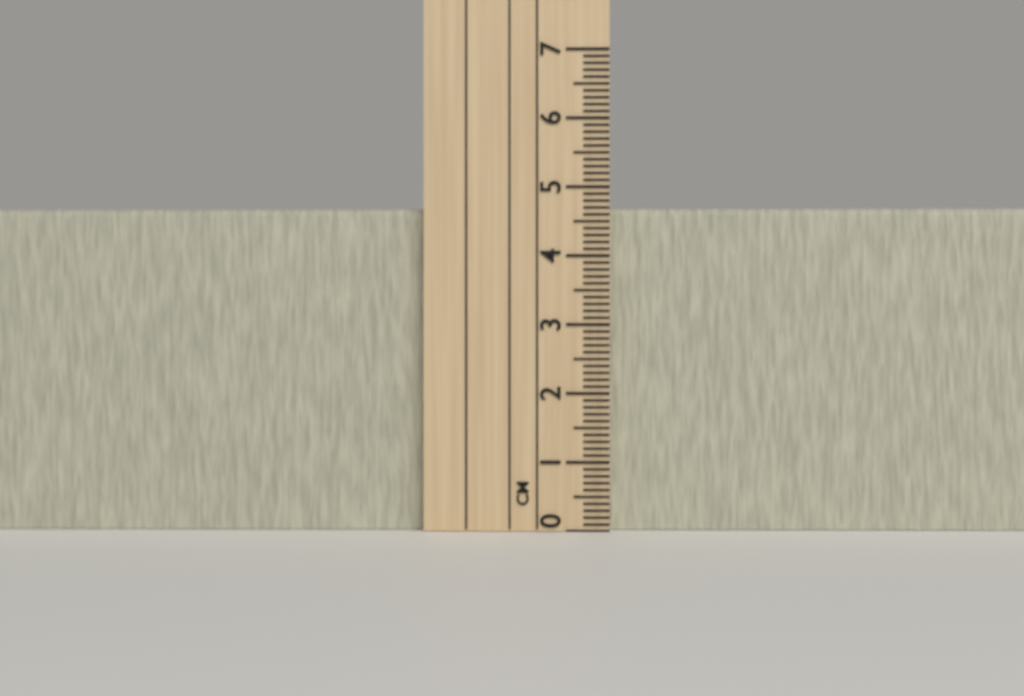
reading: 4.7 cm
